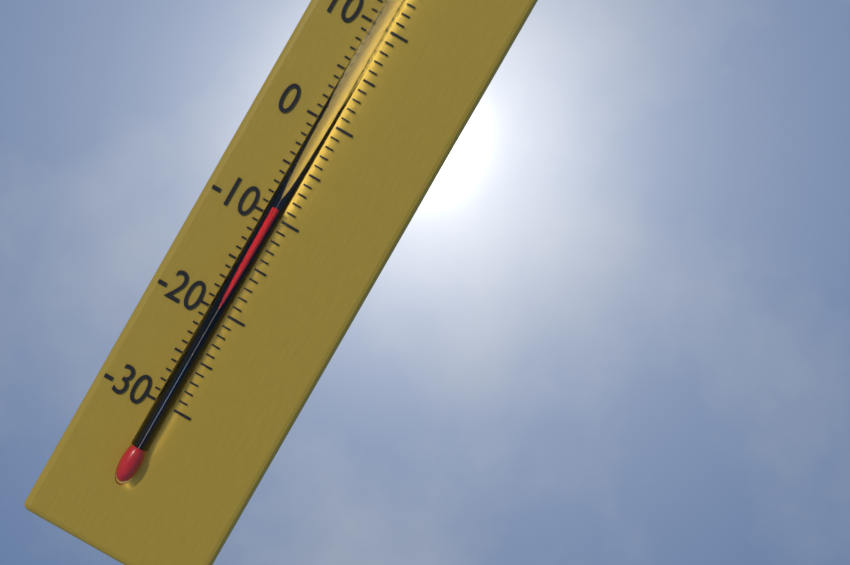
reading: -9 °C
